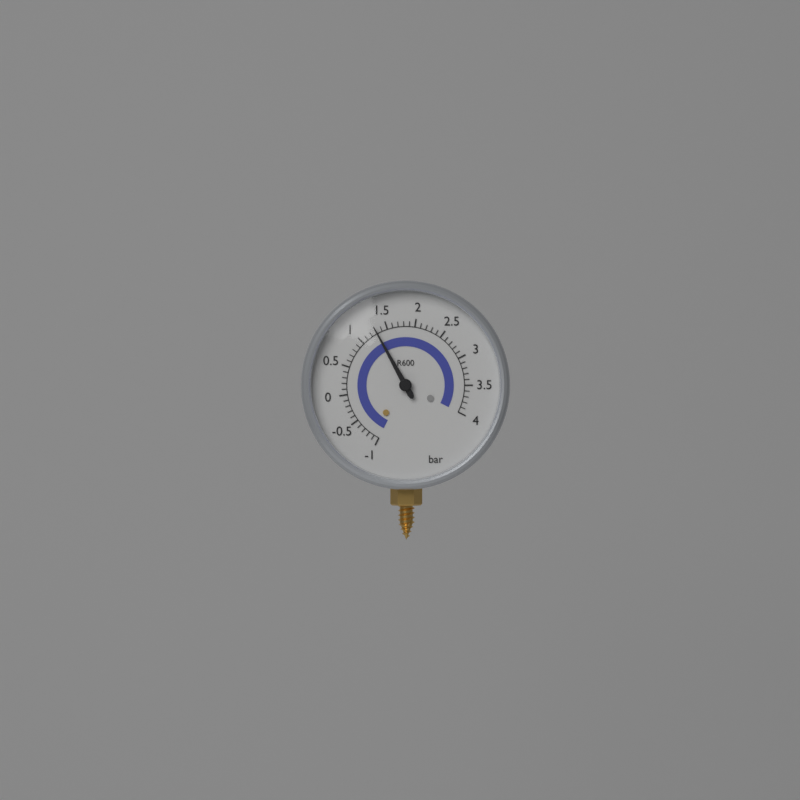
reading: 1.3 bar
